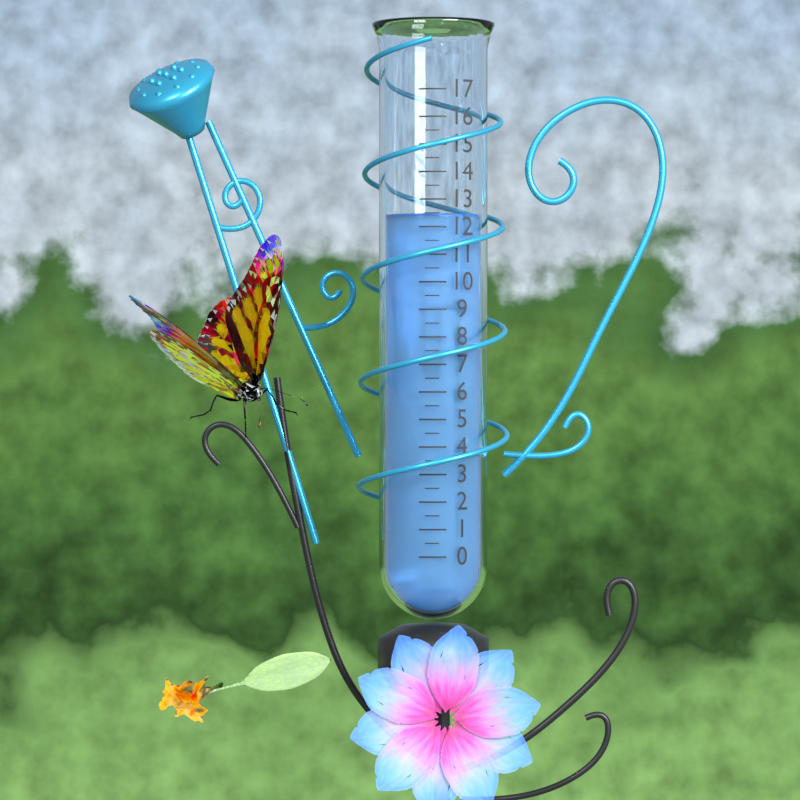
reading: 12.5 (no unit)
